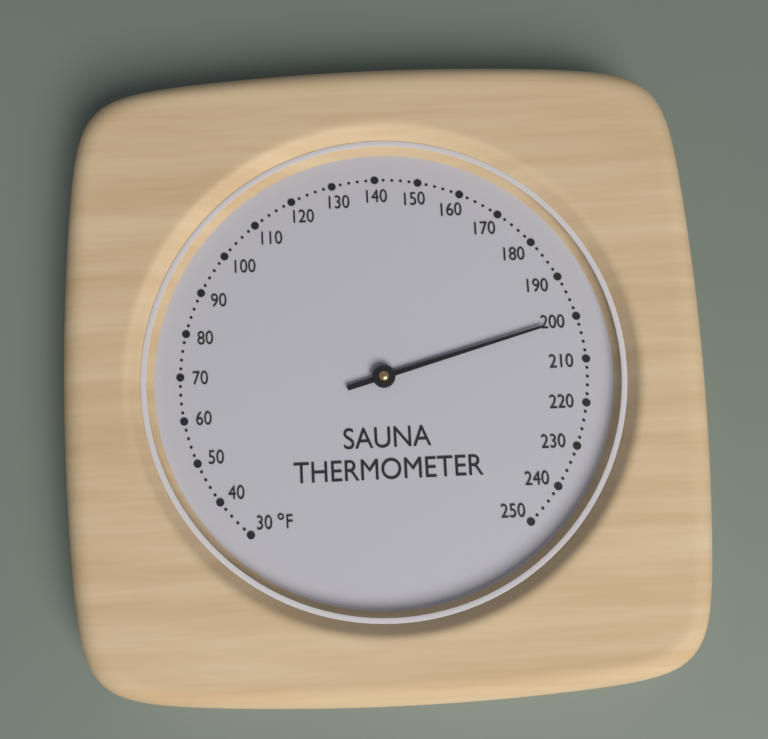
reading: 200 °F
